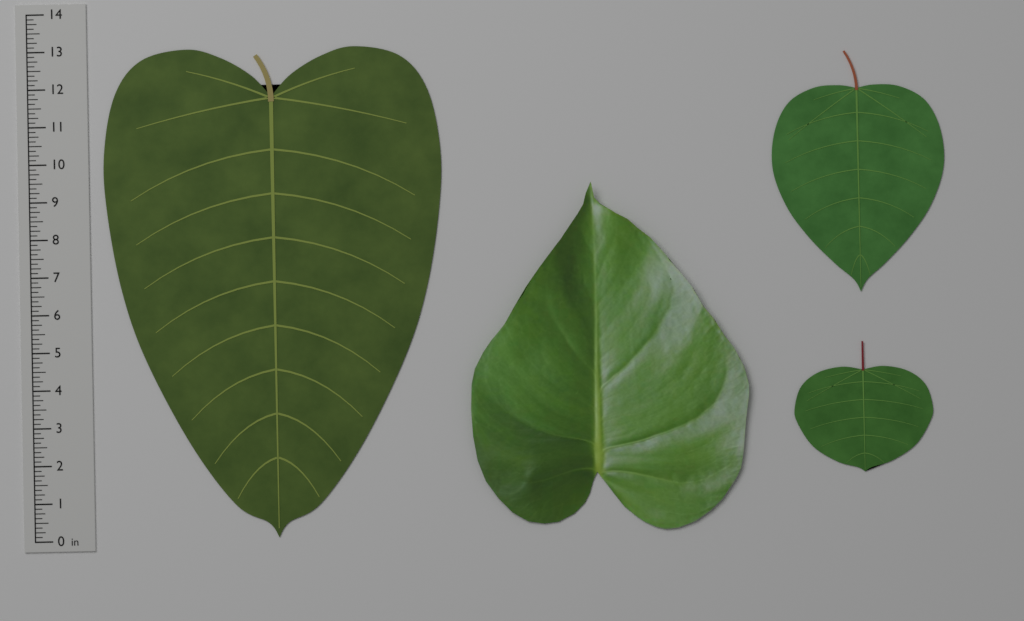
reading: 13.000 in
